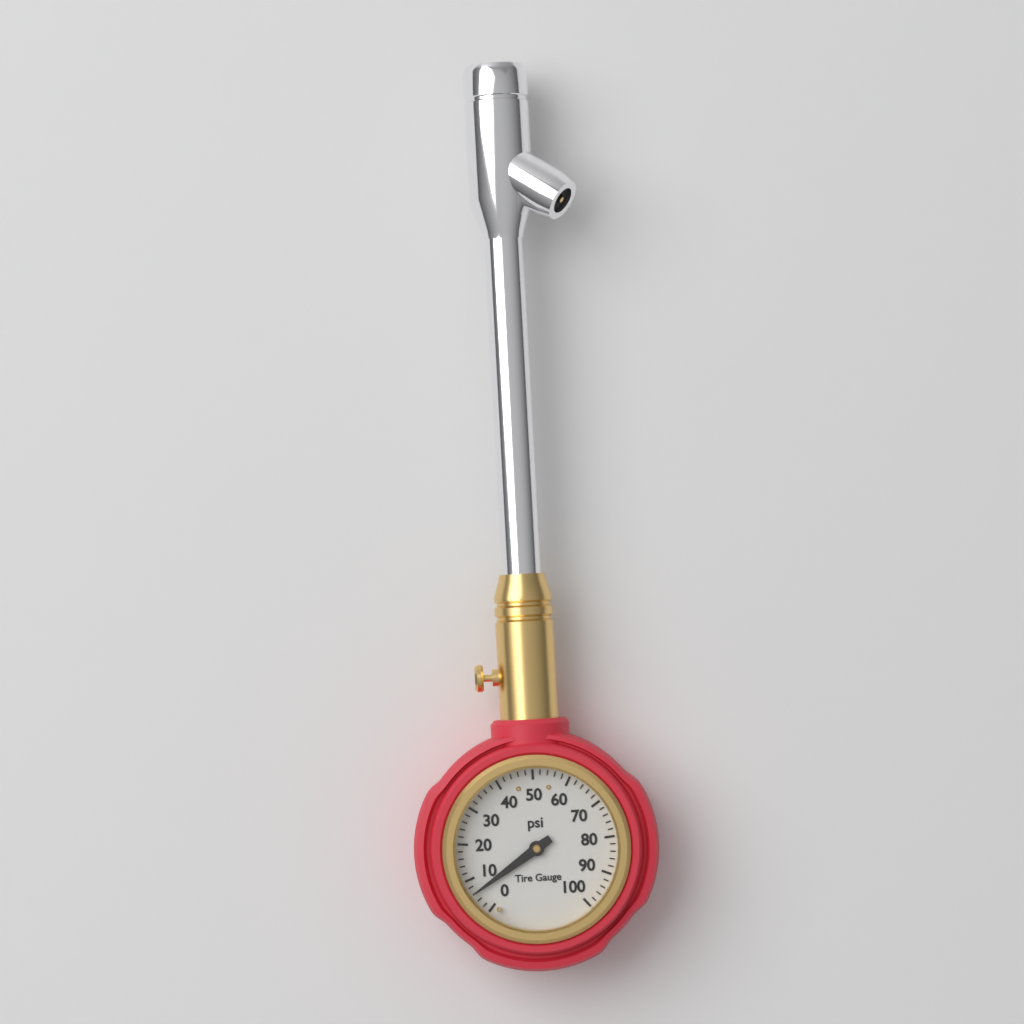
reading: 6 psi
